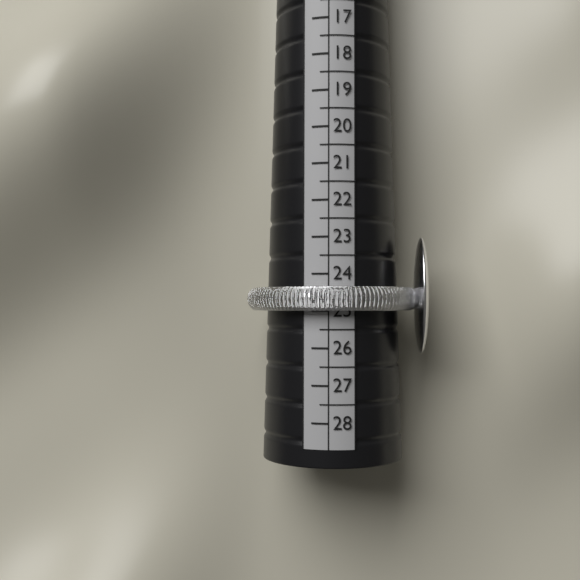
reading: 25.0 (no unit)
